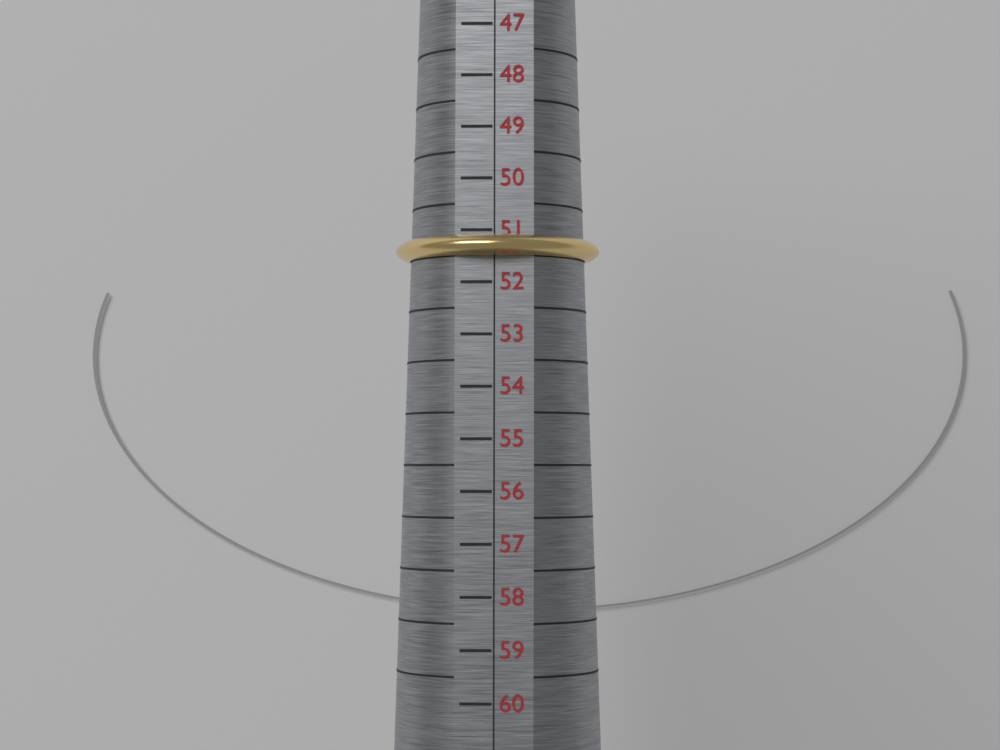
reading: 51.5 (no unit)
